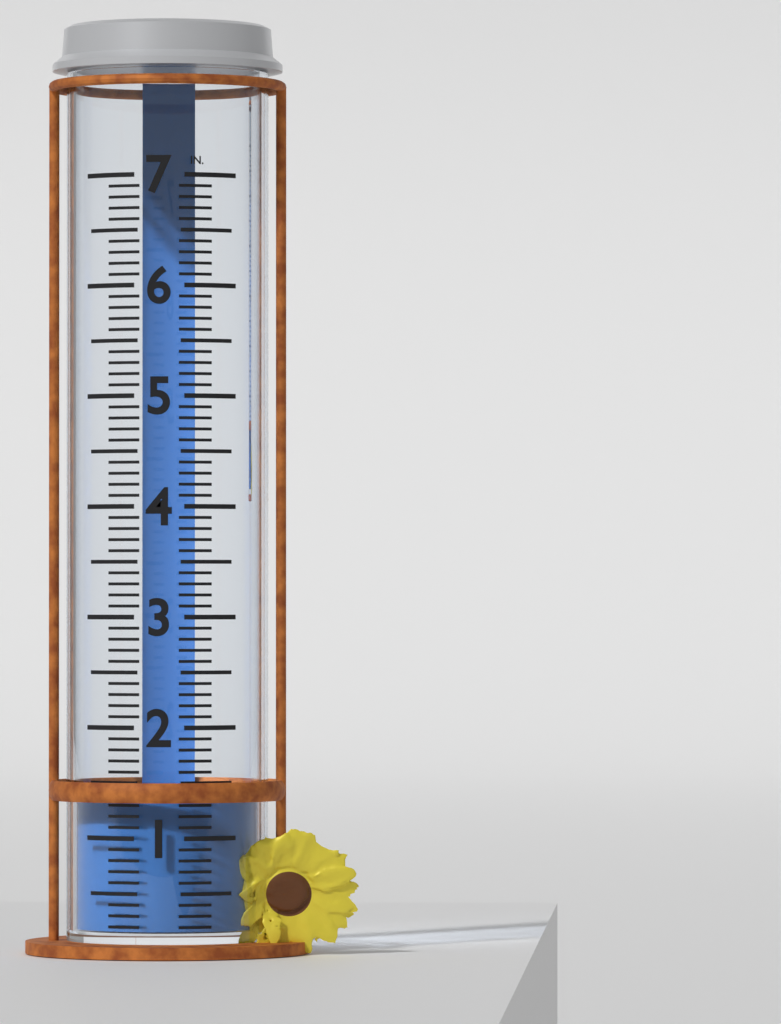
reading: 1.4 in
